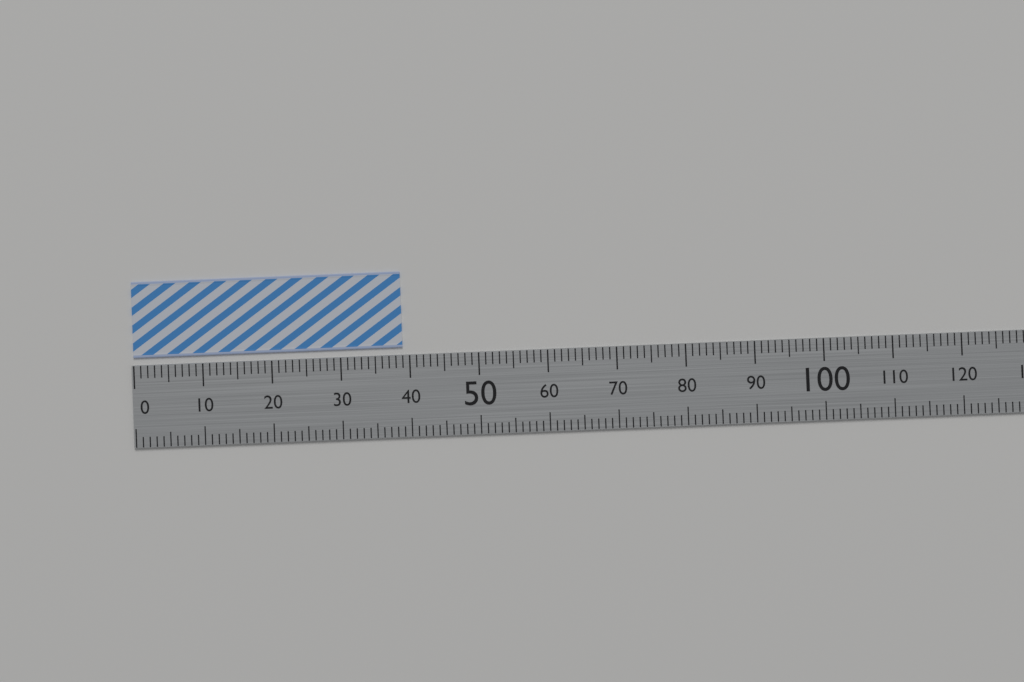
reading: 39 (no unit)
